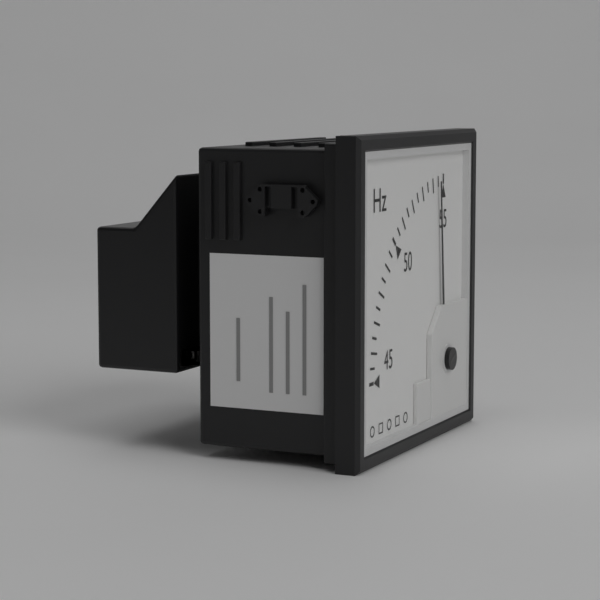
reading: 54.5 Hz
